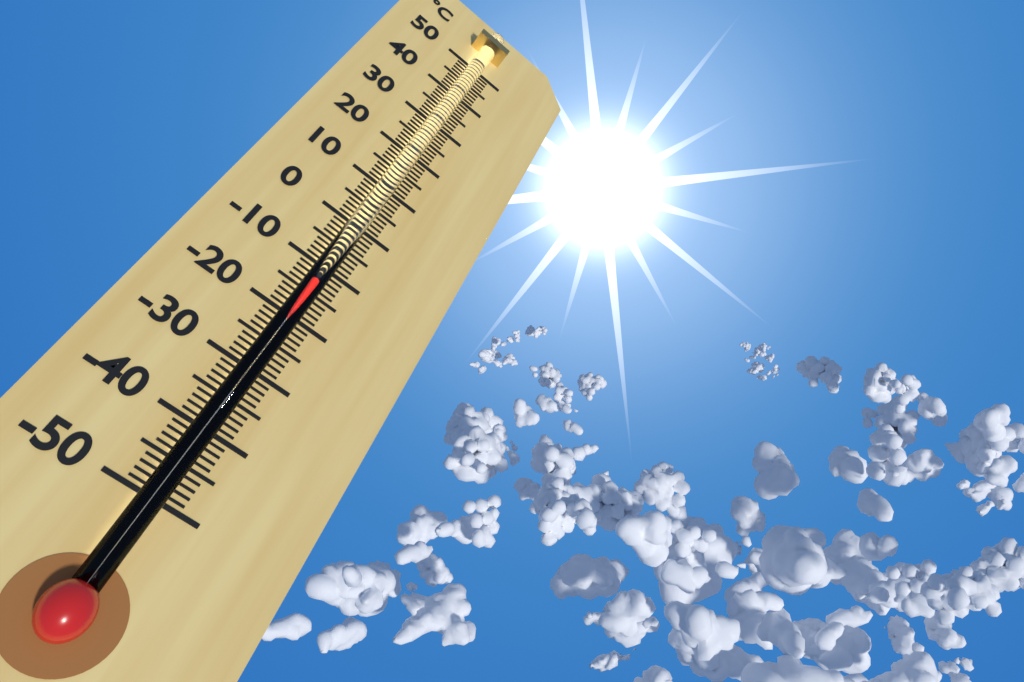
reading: -14 °C
